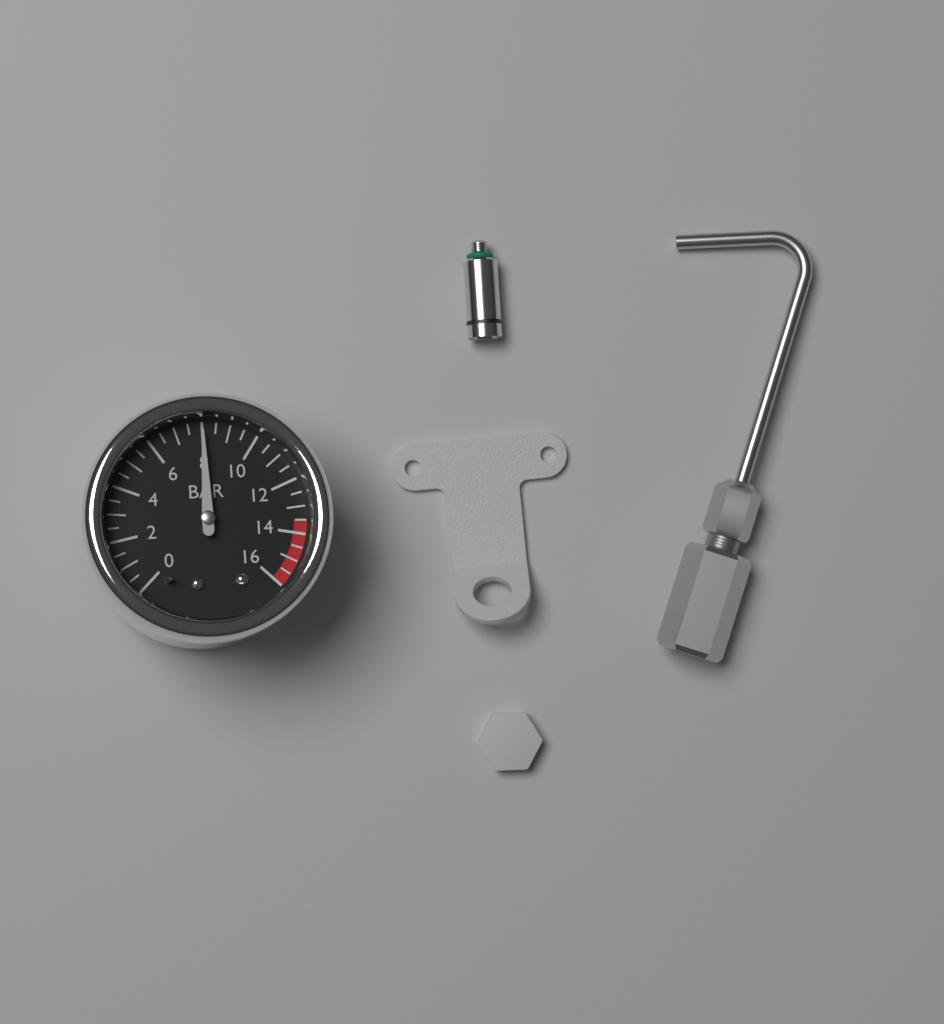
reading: 8.0 bar
